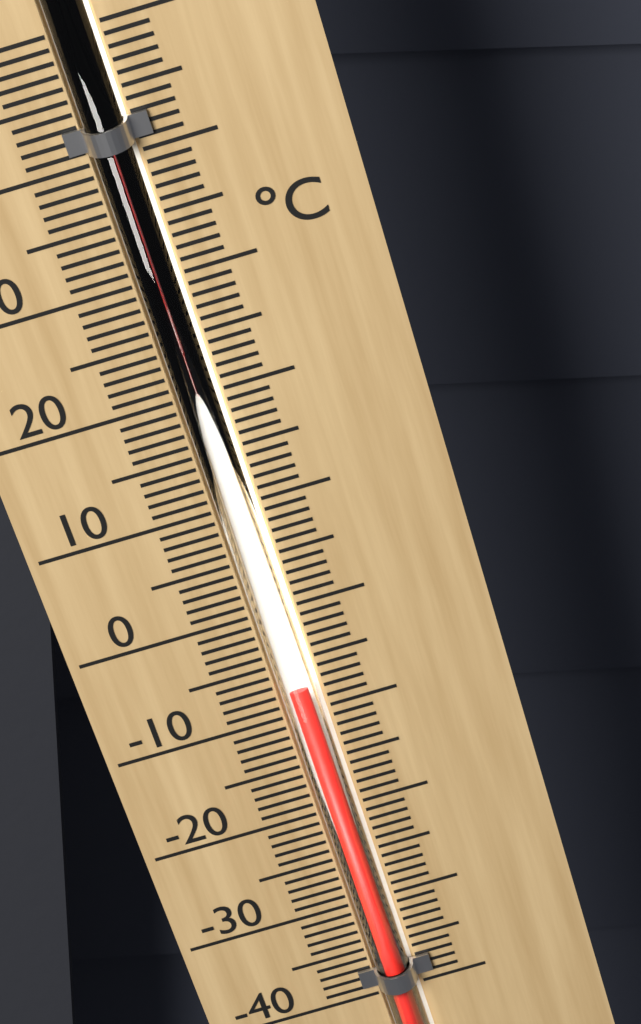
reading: -7 °C
